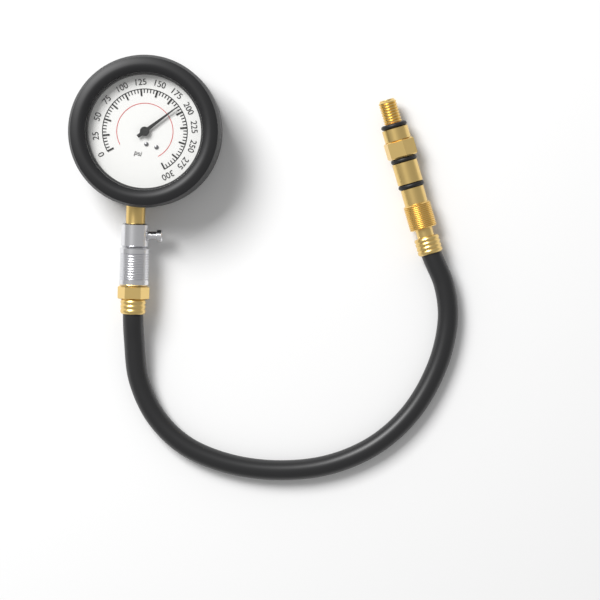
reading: 190 psi
